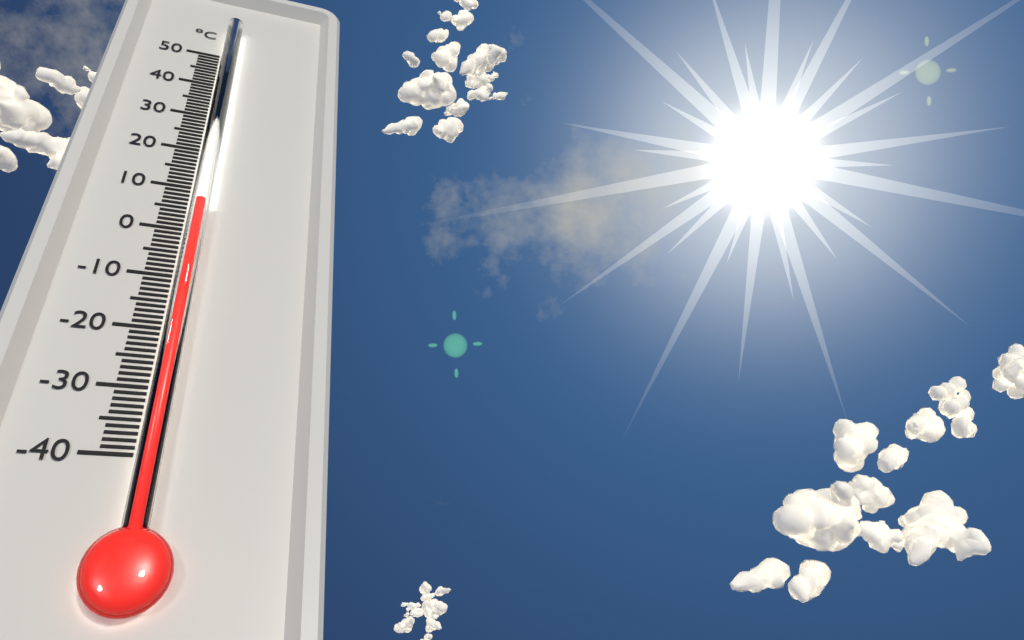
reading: 5 °C
